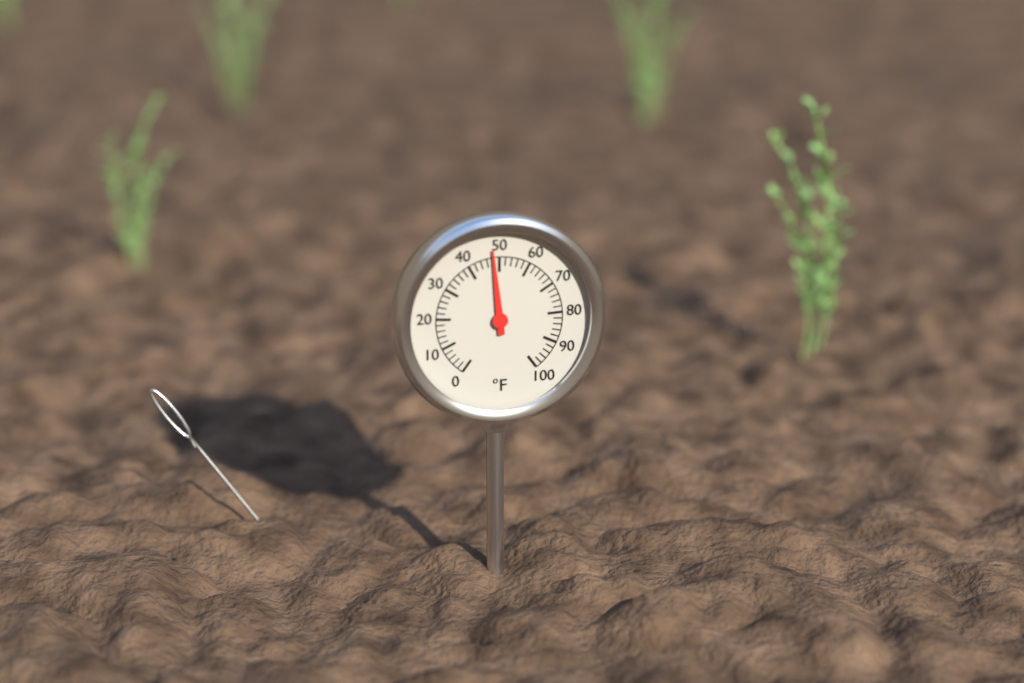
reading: 48 °F
